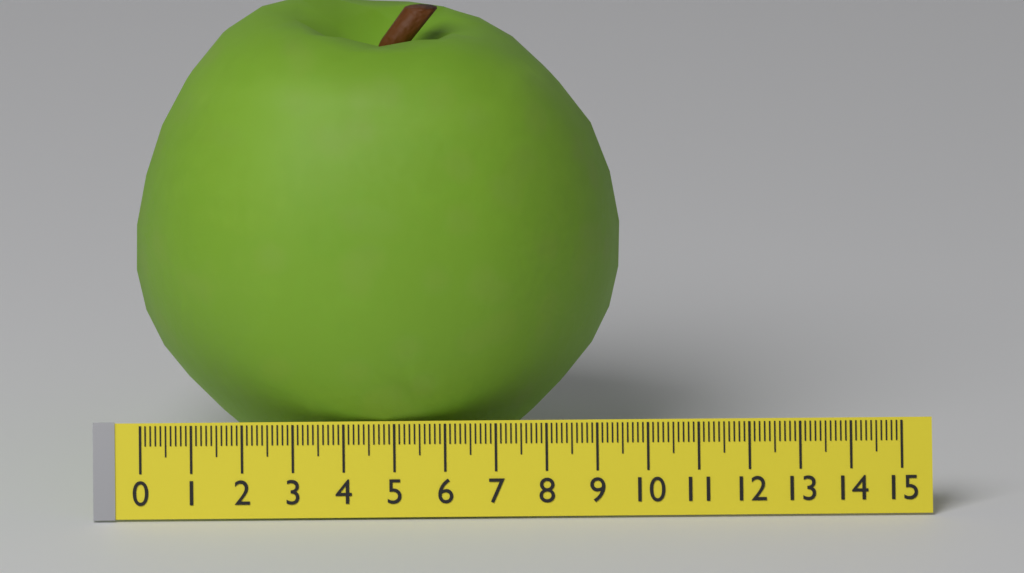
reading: 9.6 (no unit)
